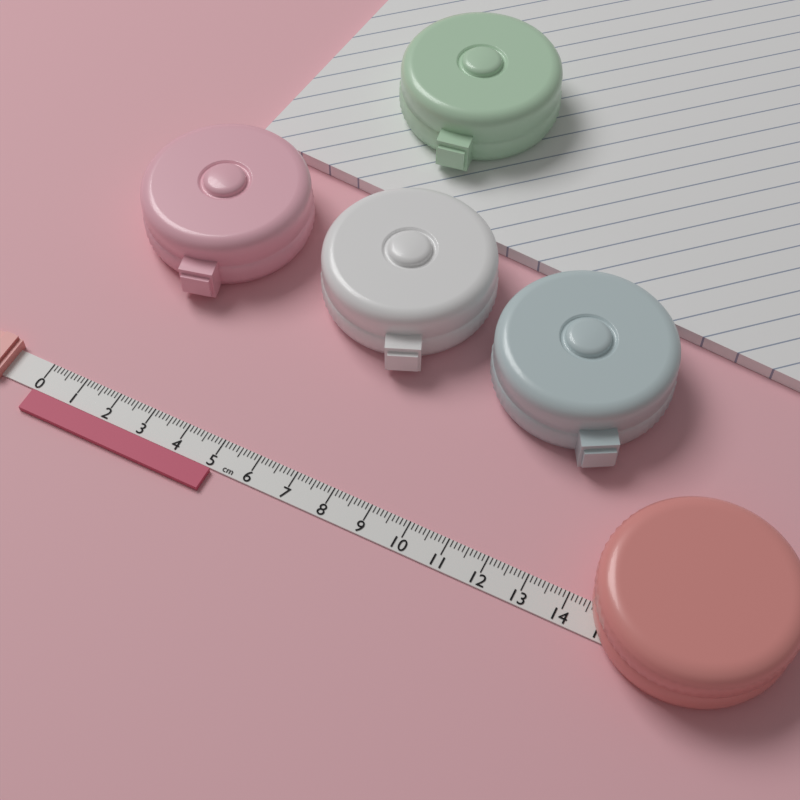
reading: 5.1 cm
